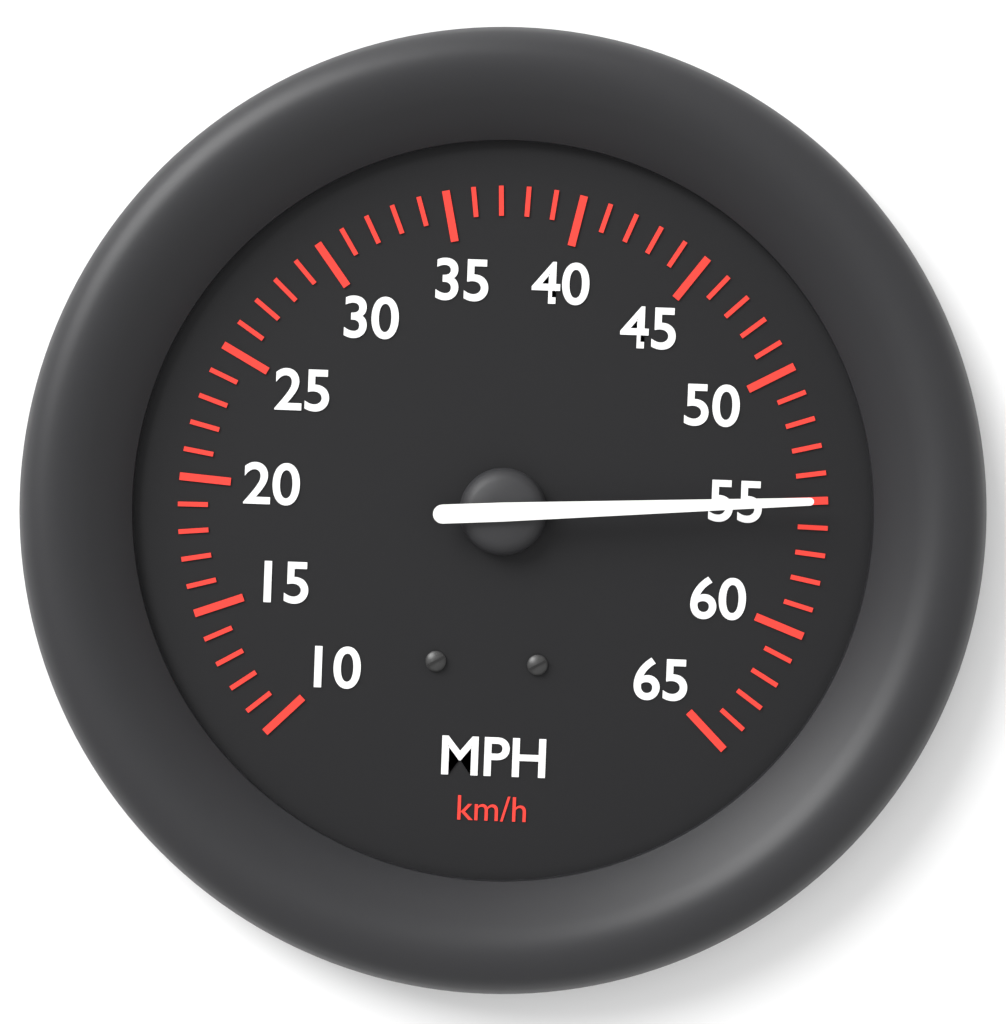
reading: 55 mph
